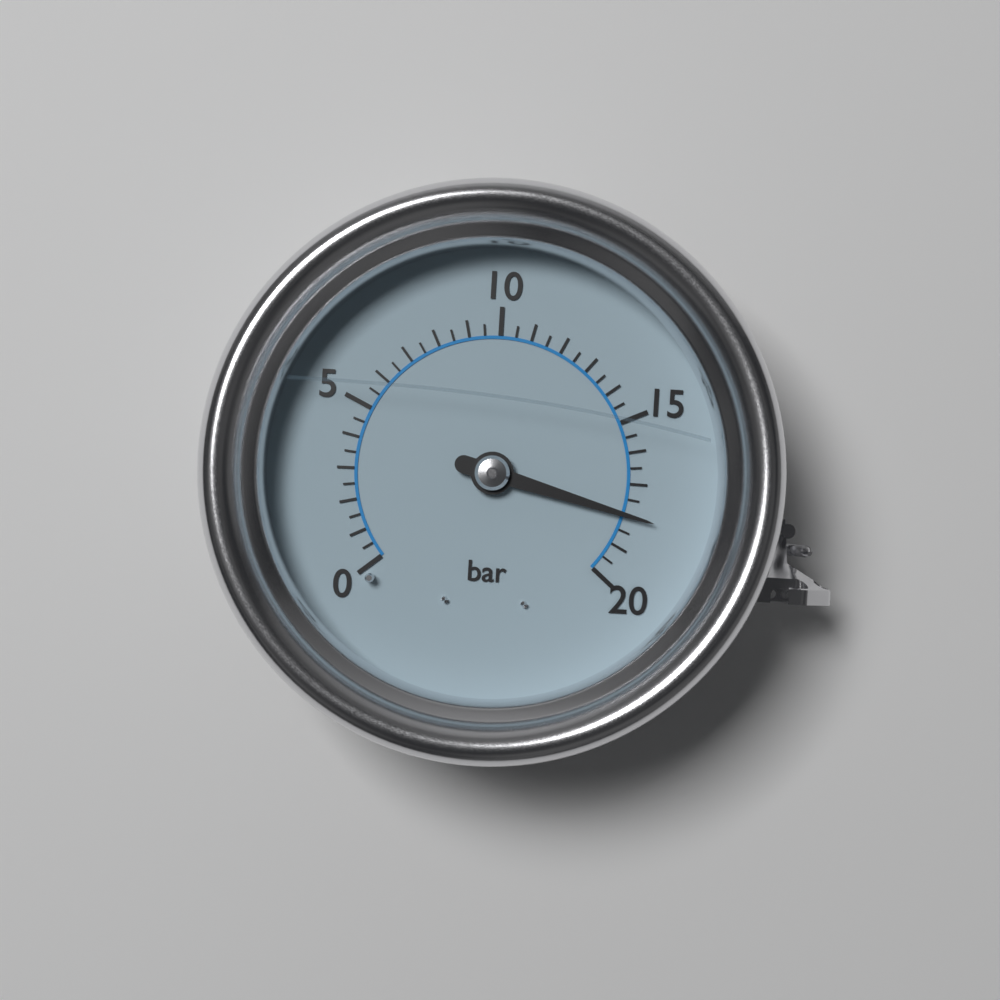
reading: 18.0 bar
